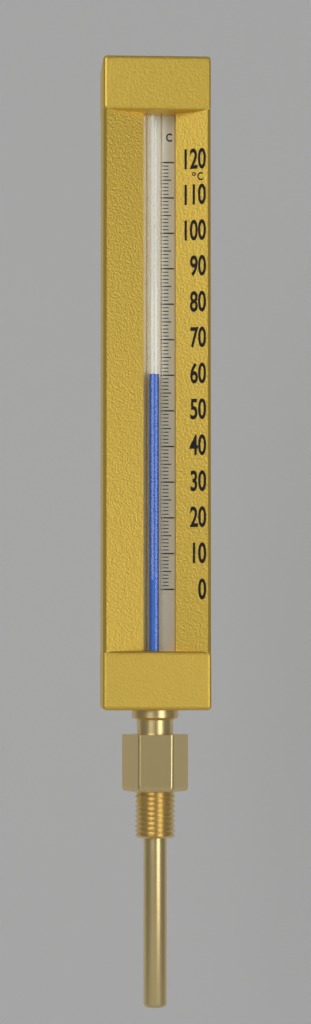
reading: 60 °C
